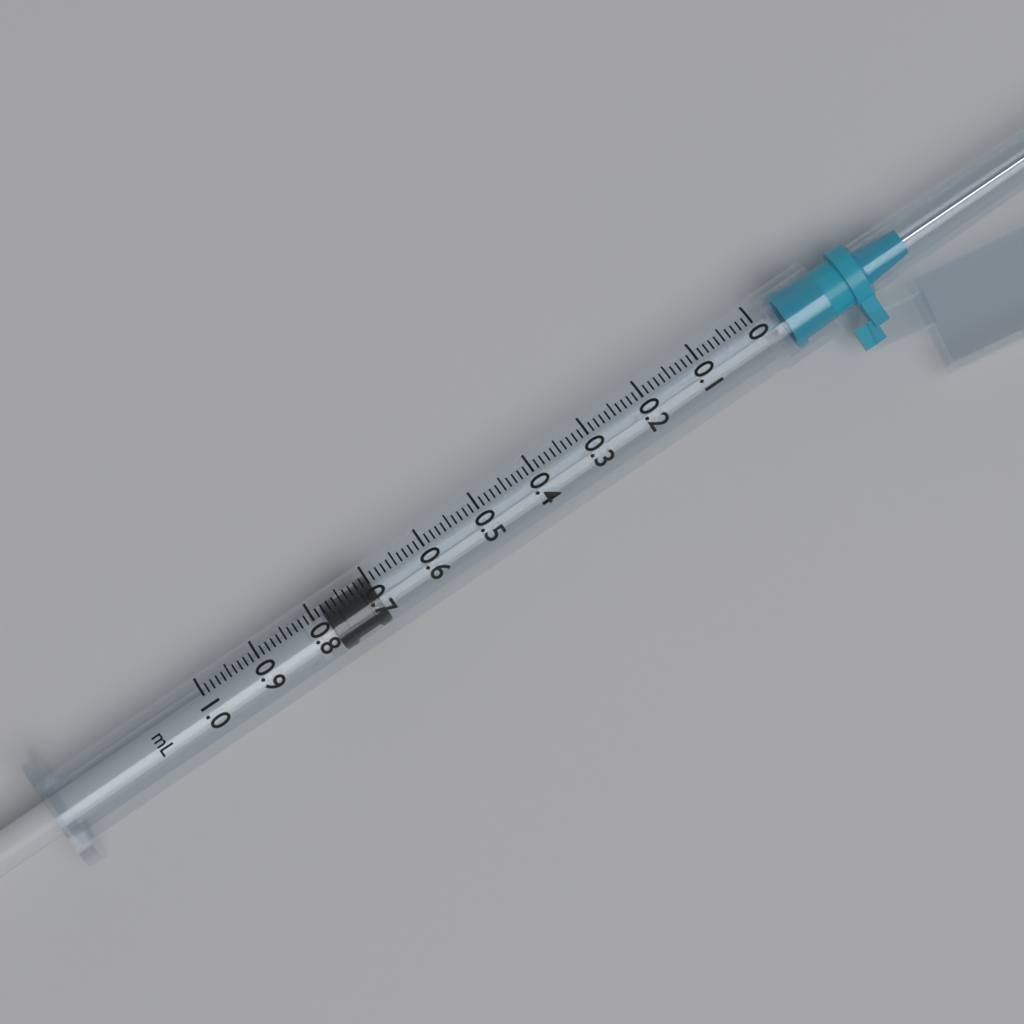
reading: 0.70 ml
